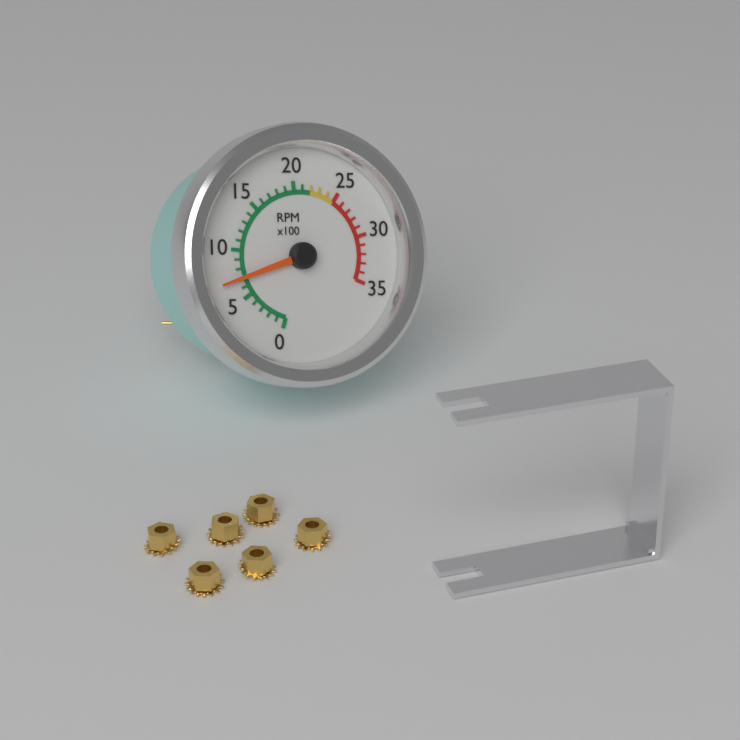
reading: 700 RPM
